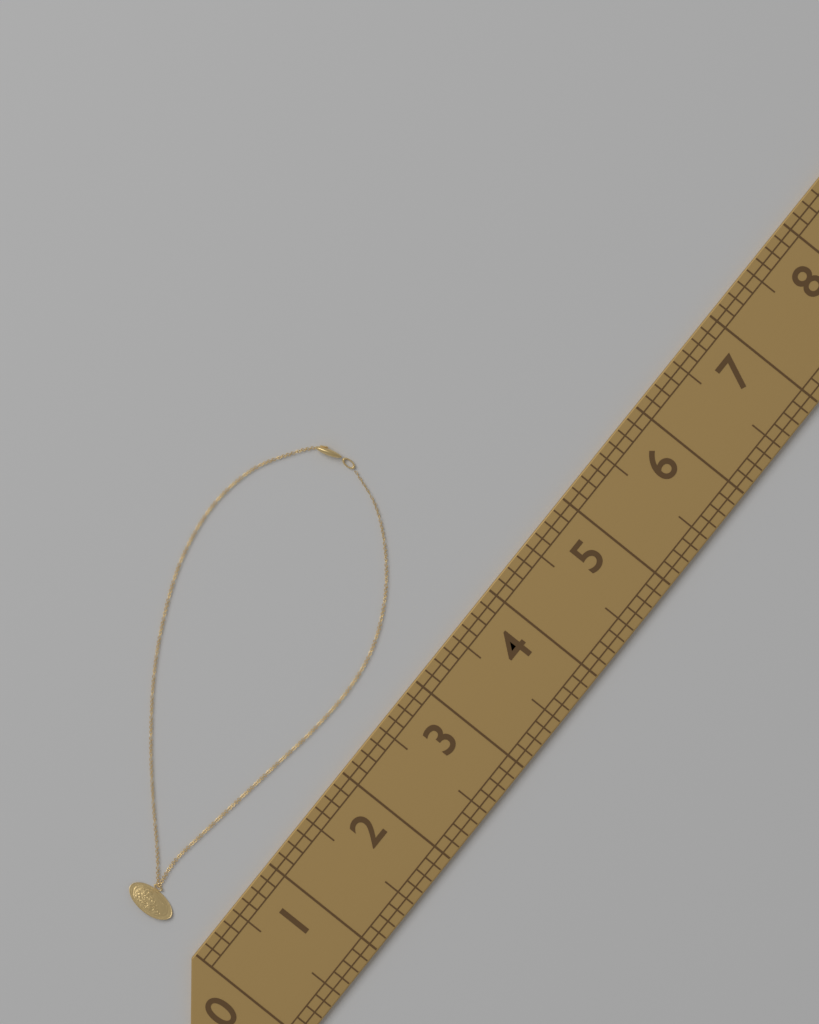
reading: 4.125 (no unit)
